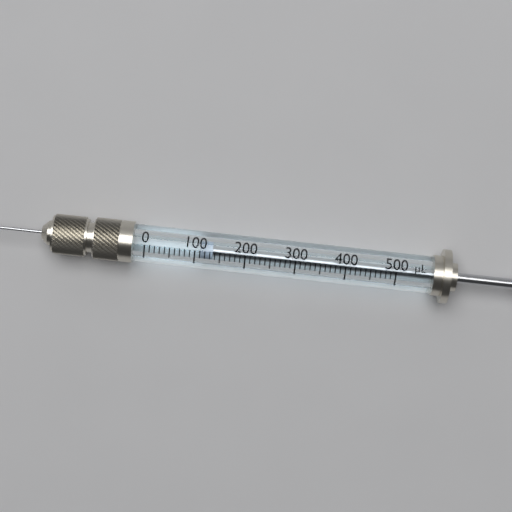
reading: 110 µL
